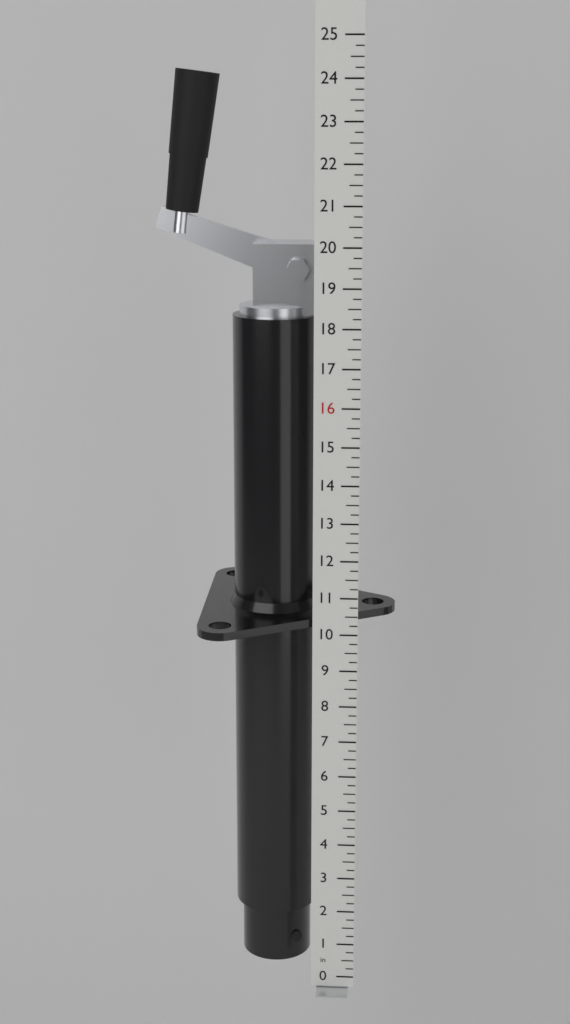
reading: 24.25 in
